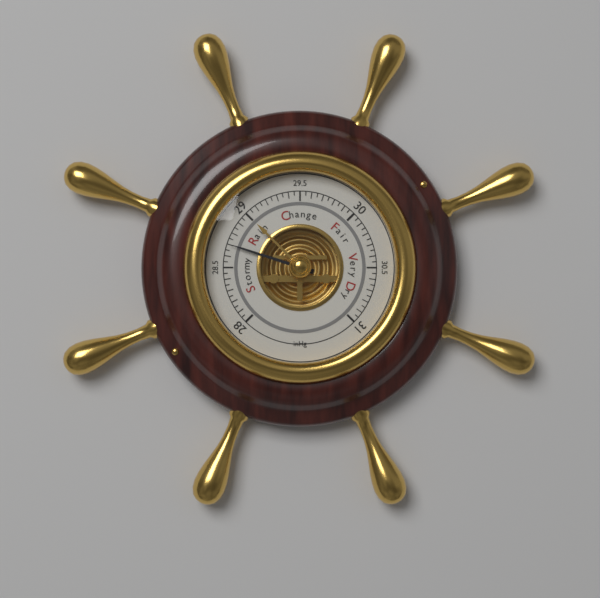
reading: 28.70 inHg
